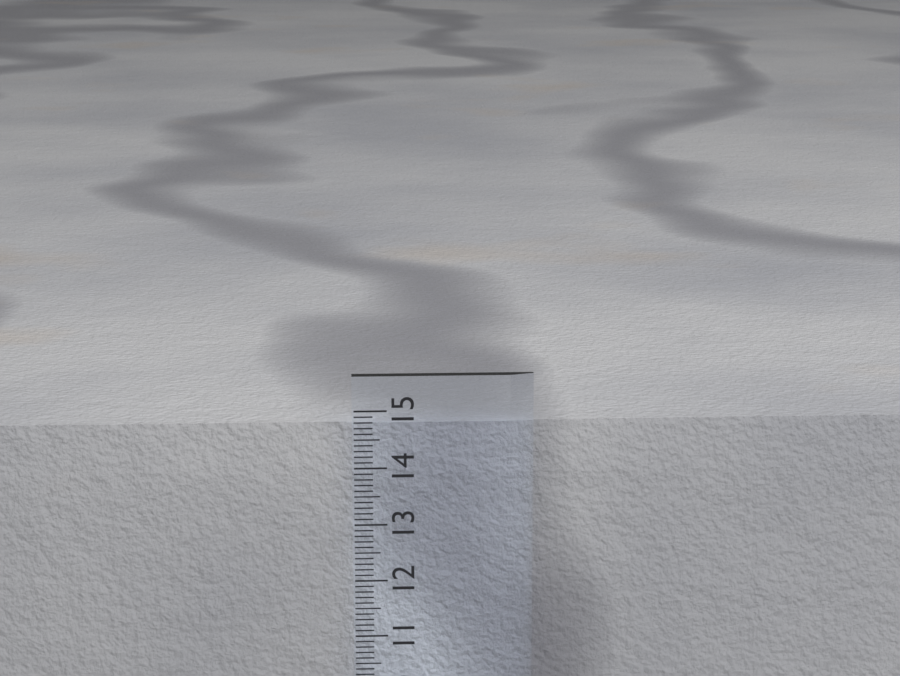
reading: 14.7 cm
